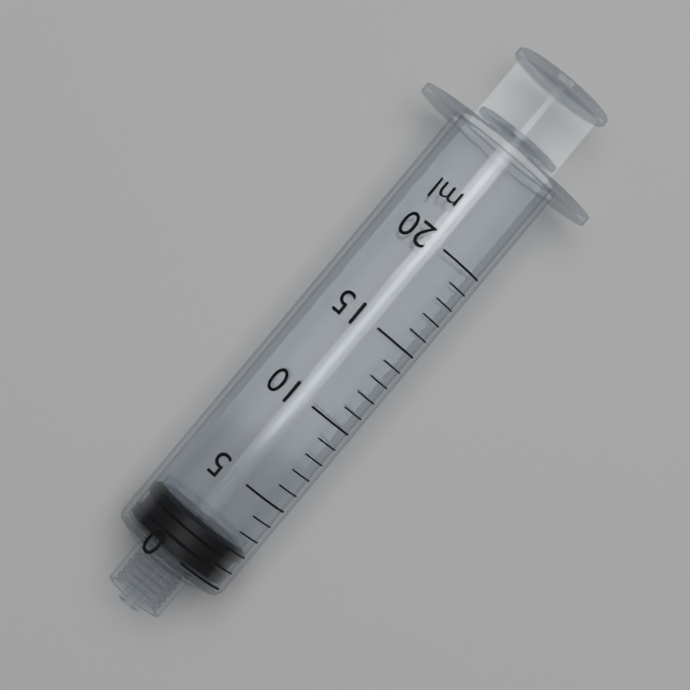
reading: 0 ml
